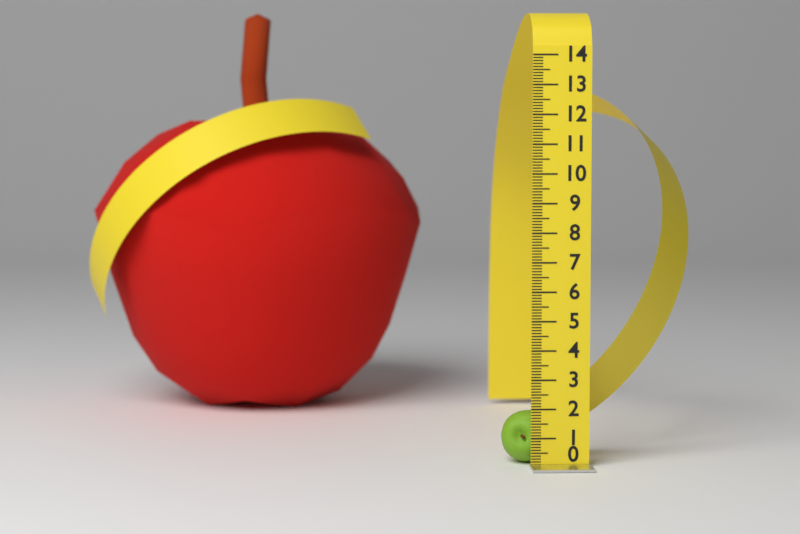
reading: 1.8 (no unit)
